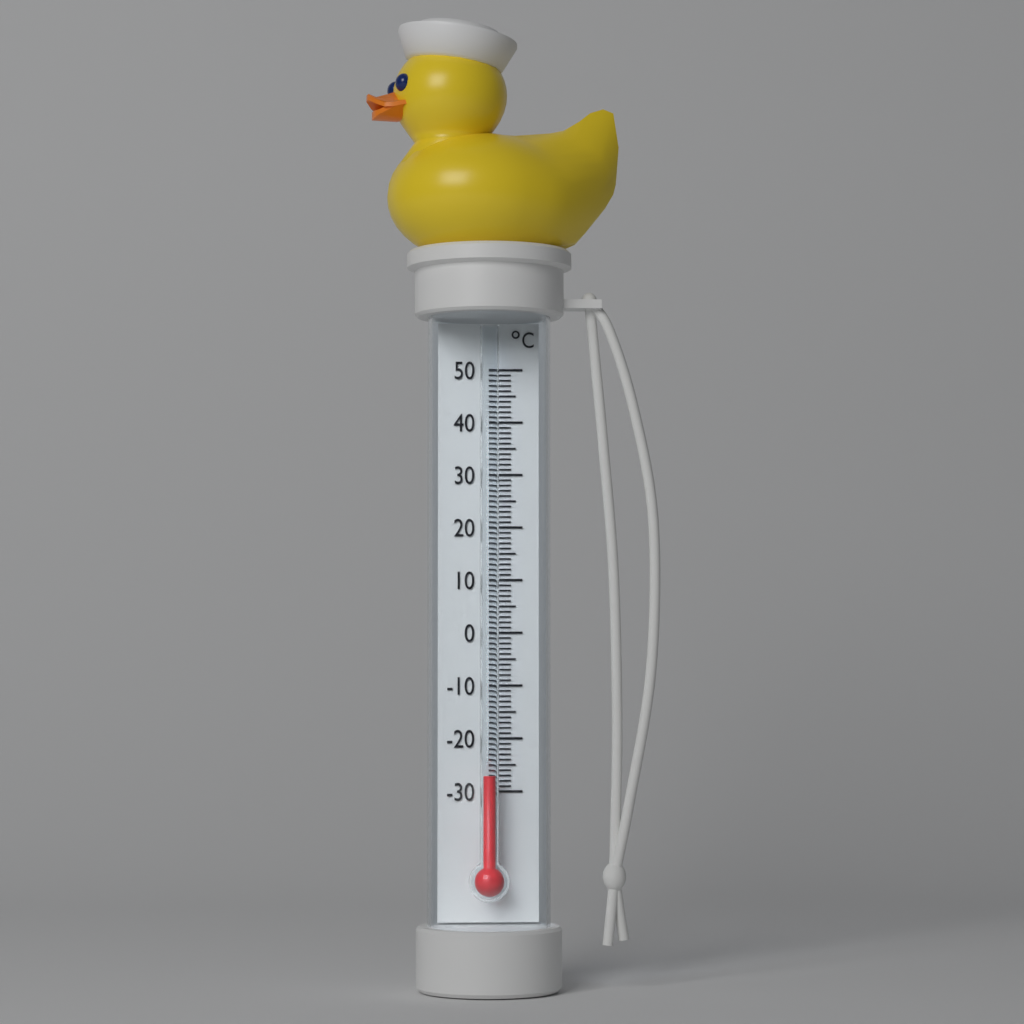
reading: -27 °C
